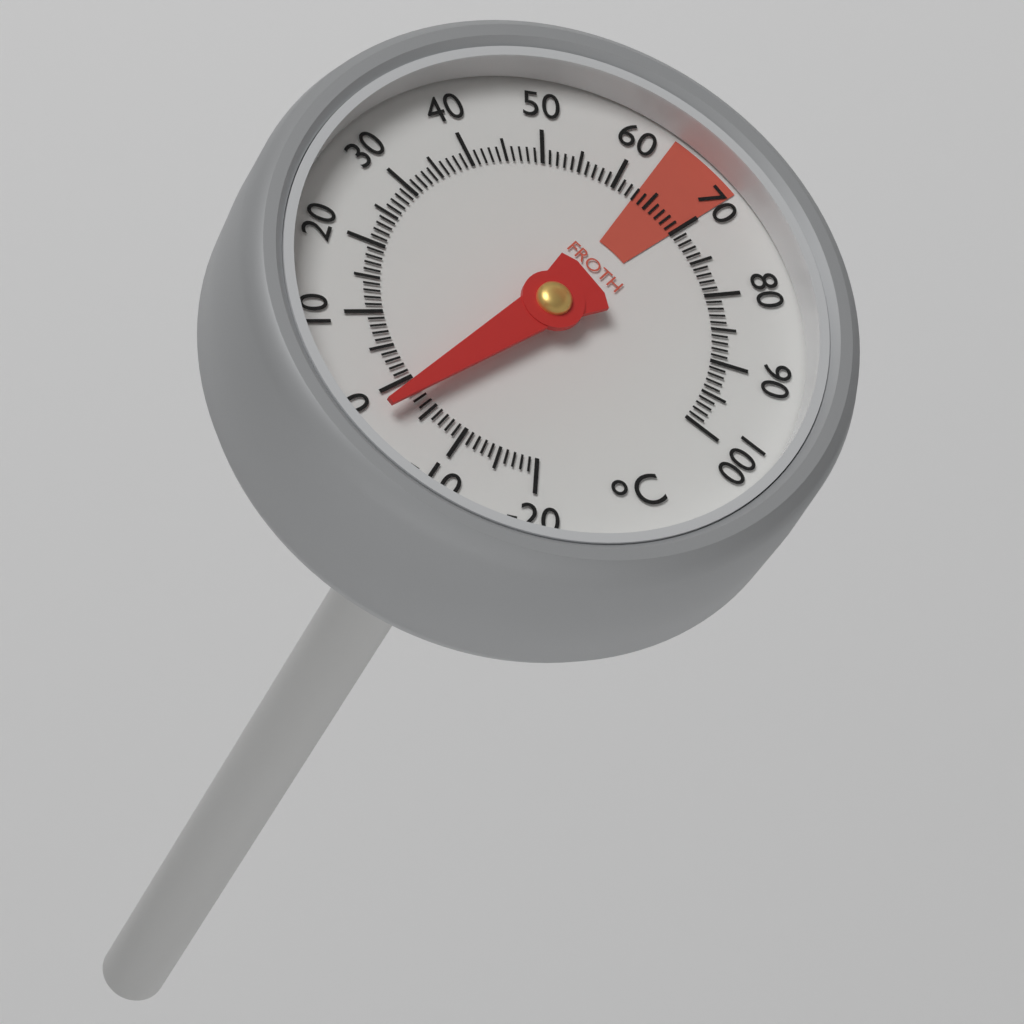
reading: -2 °C
